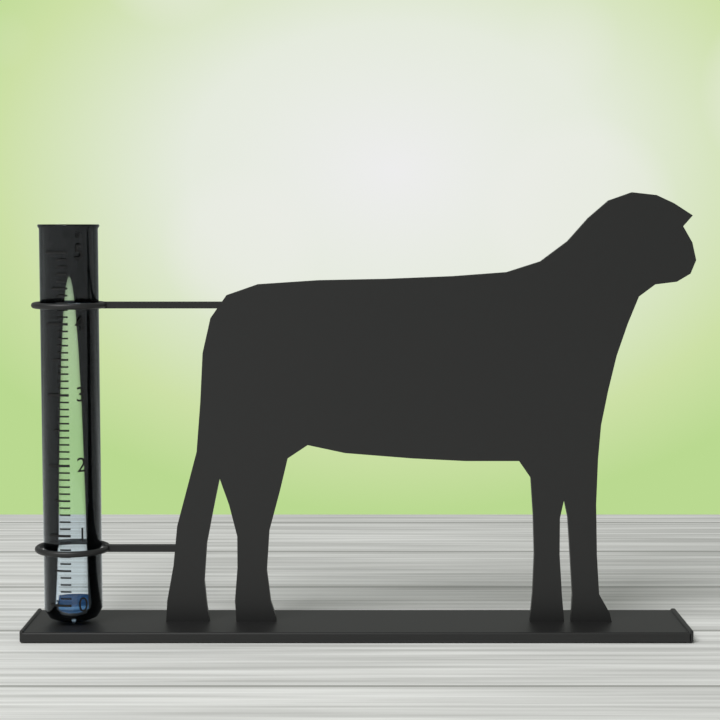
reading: 0.0 in
